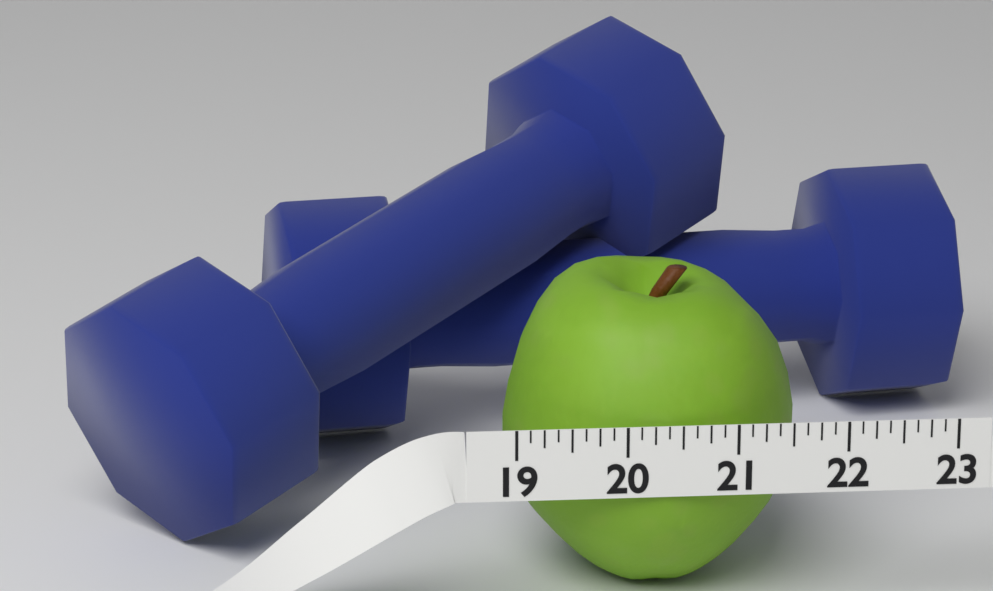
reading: 21.750 (no unit)
